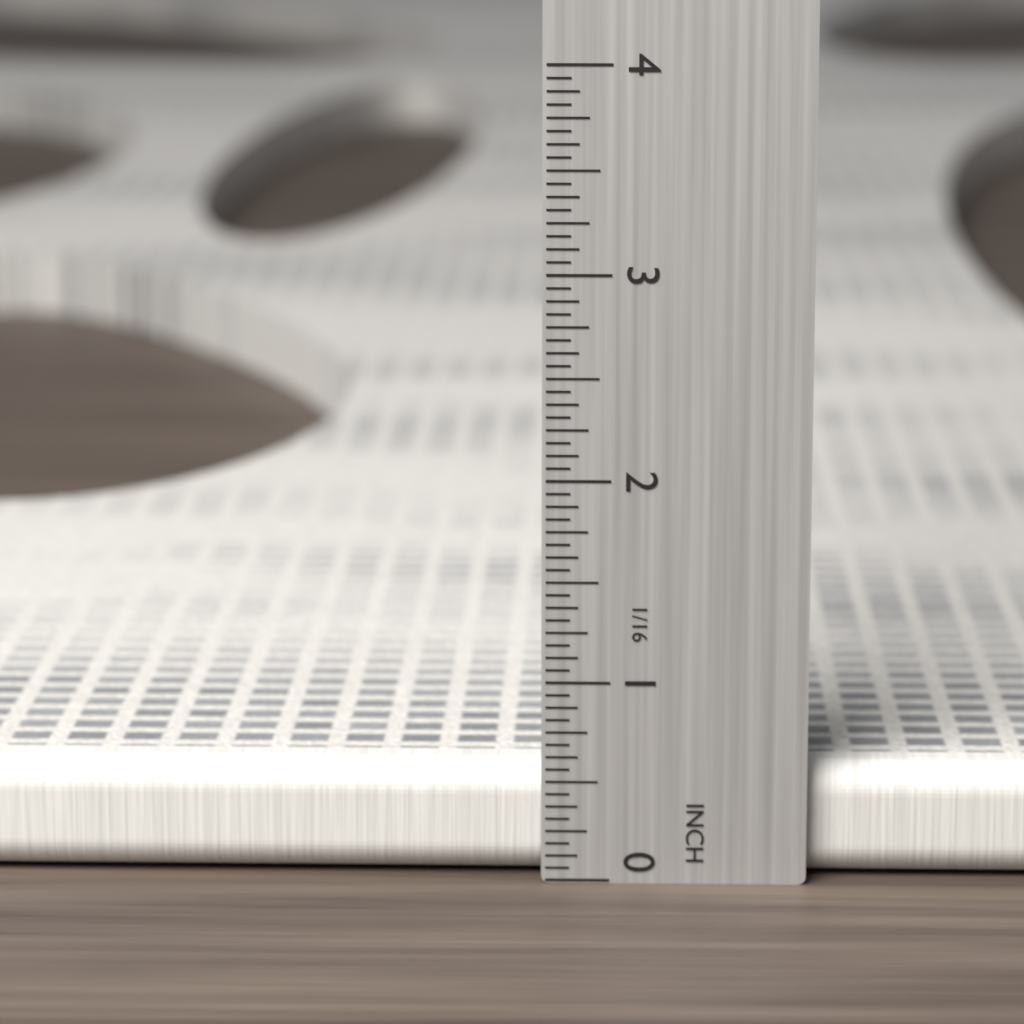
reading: 0.5625 in
